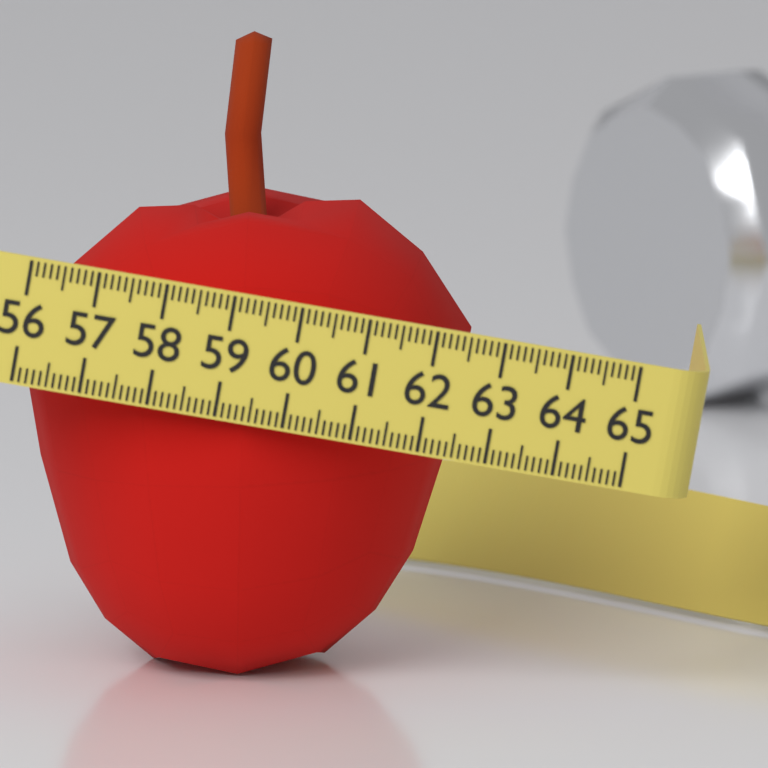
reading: 62.6 (no unit)
